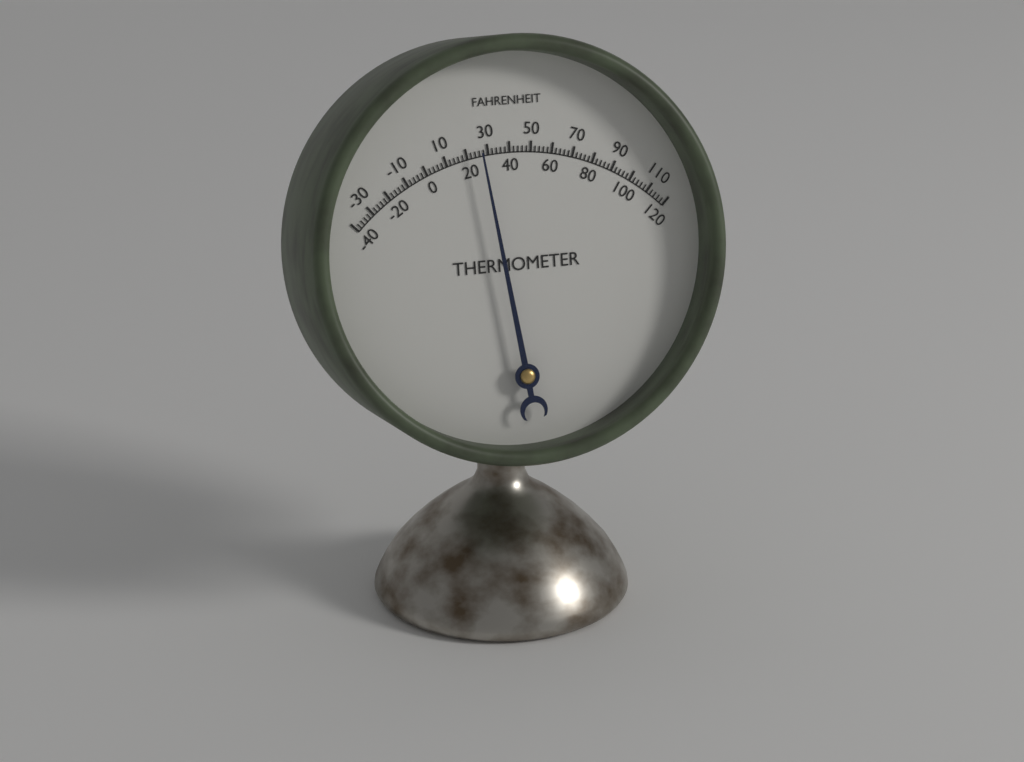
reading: 26 °F
